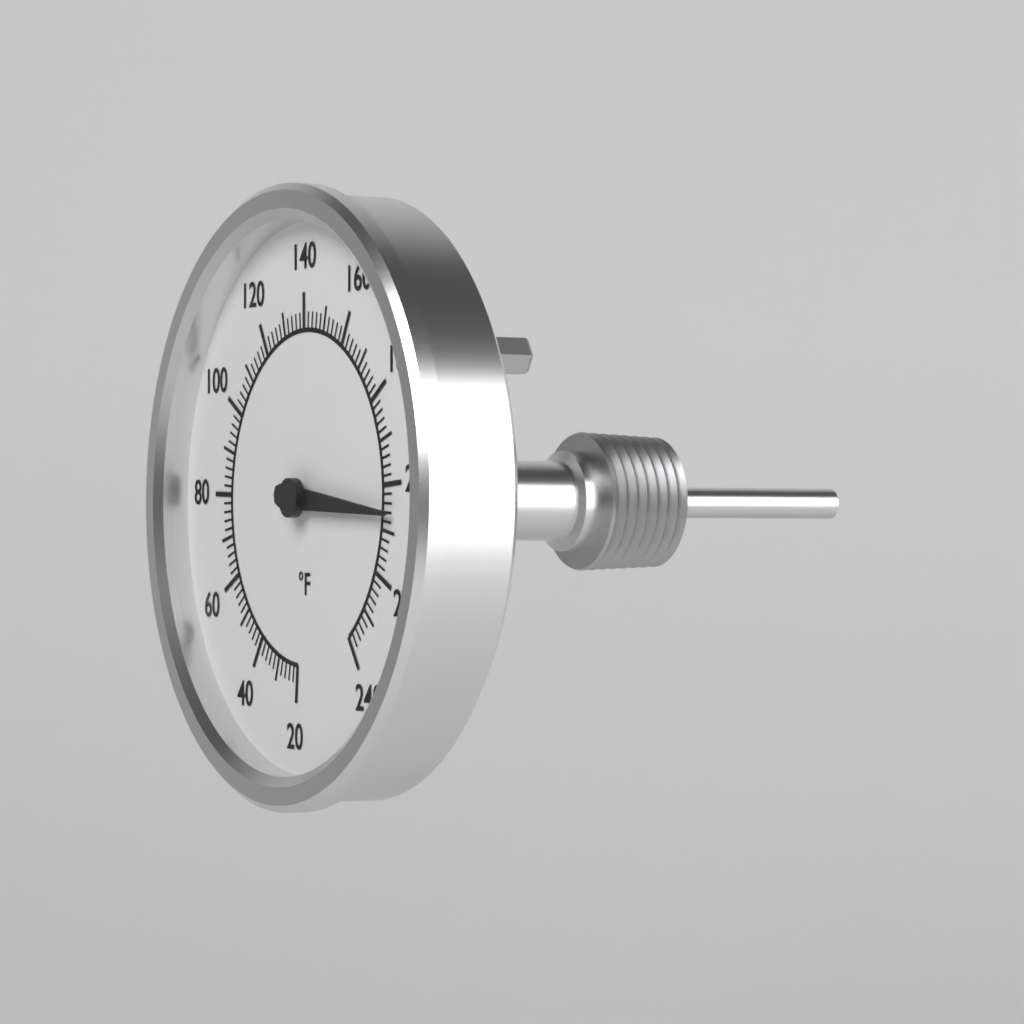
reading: 206 °F
